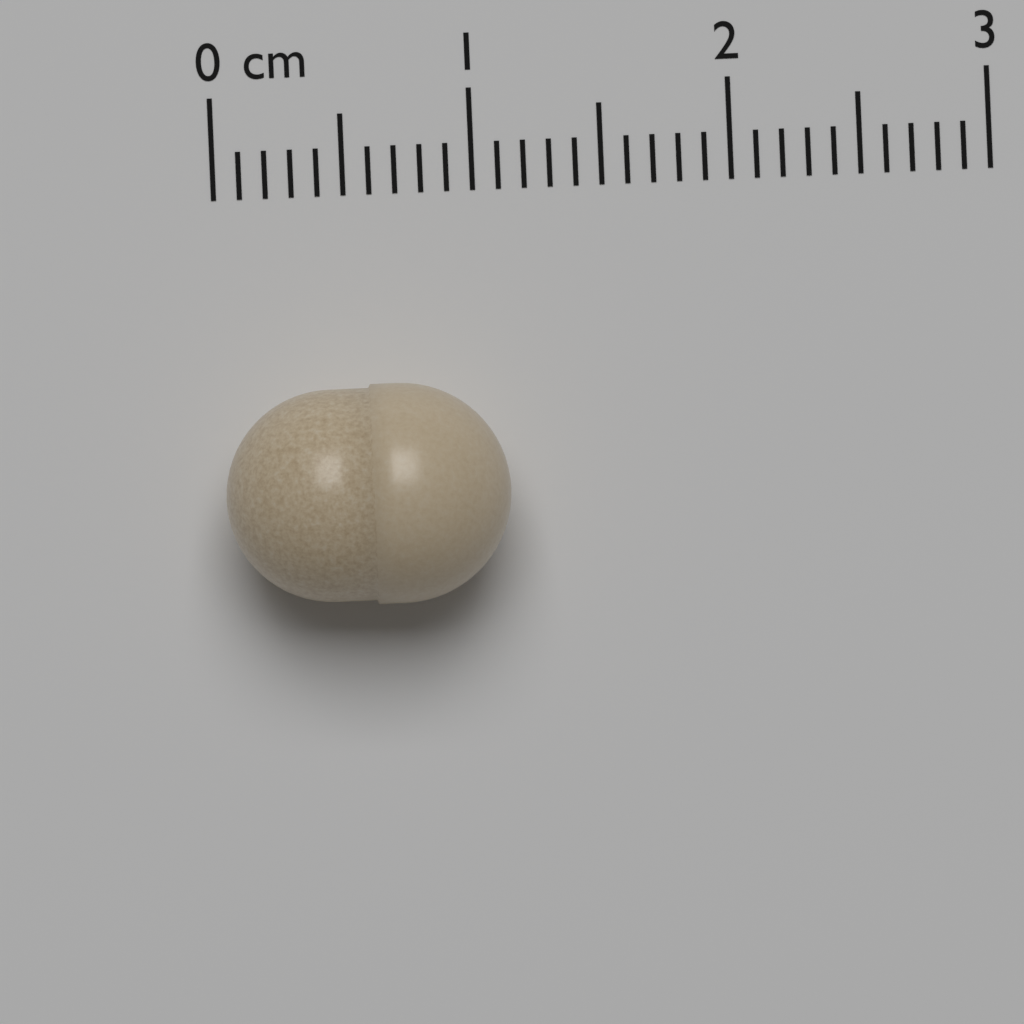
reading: 1.1 cm
